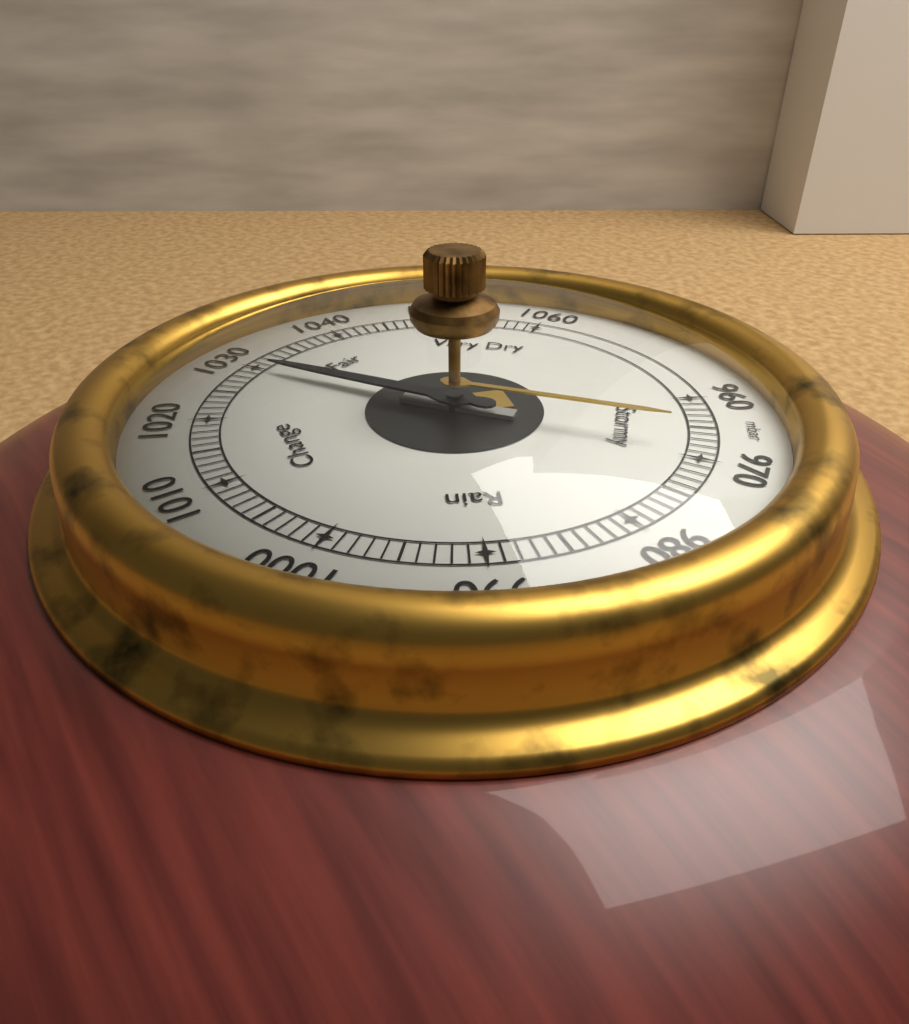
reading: 1030 mbar
